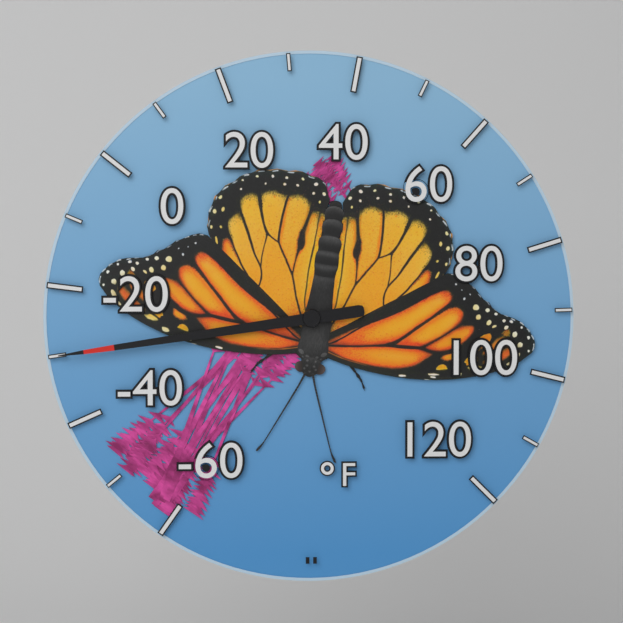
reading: -30 °F
